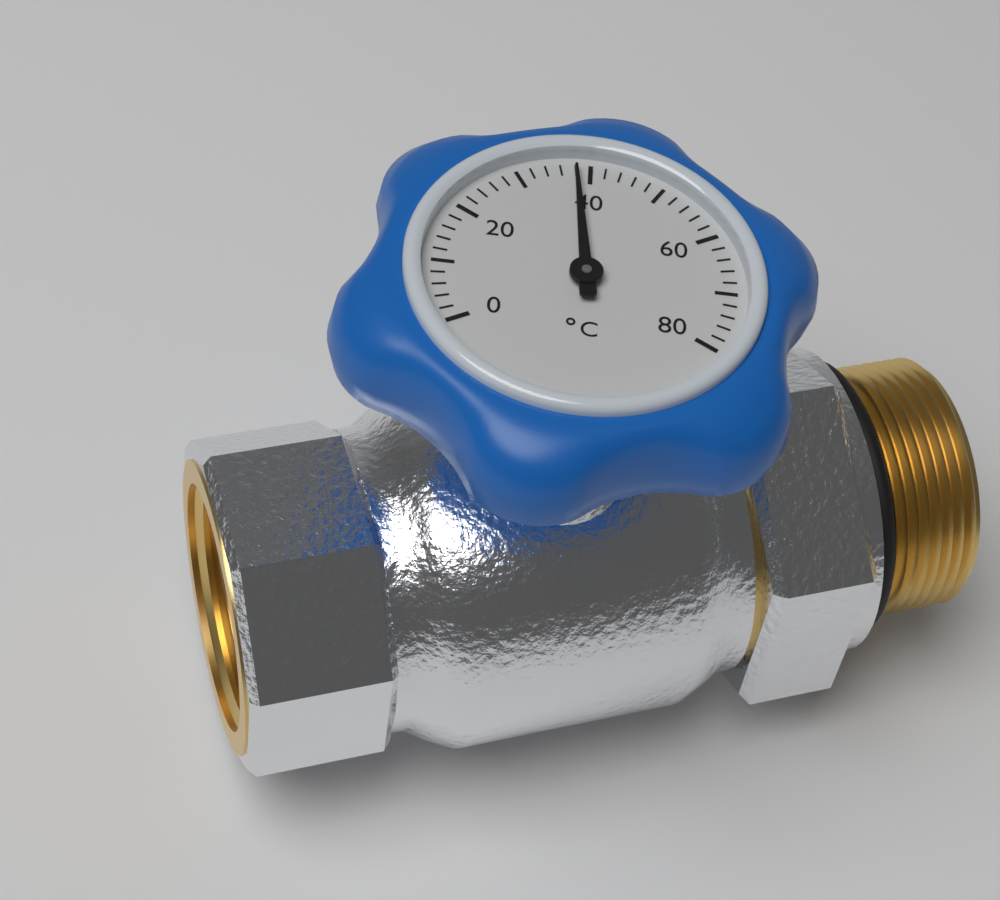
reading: 38 °C
